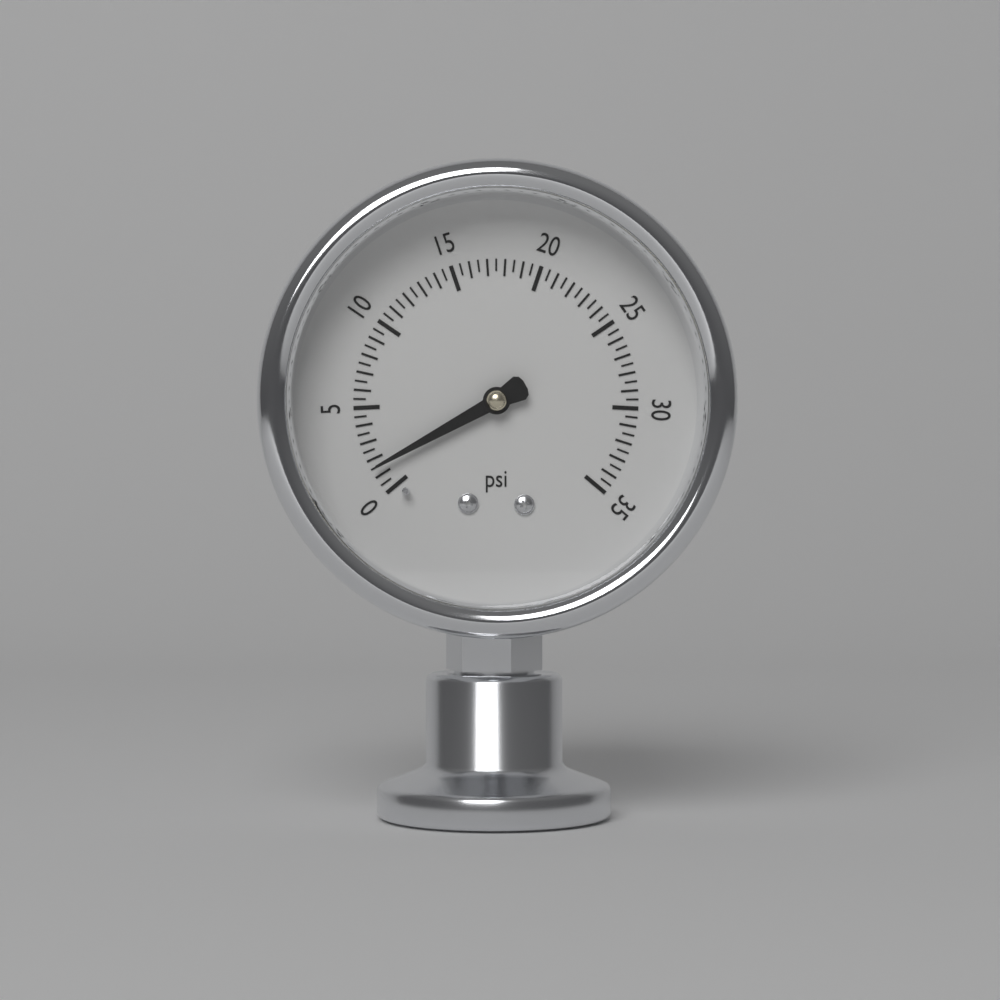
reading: 1.5 psi
